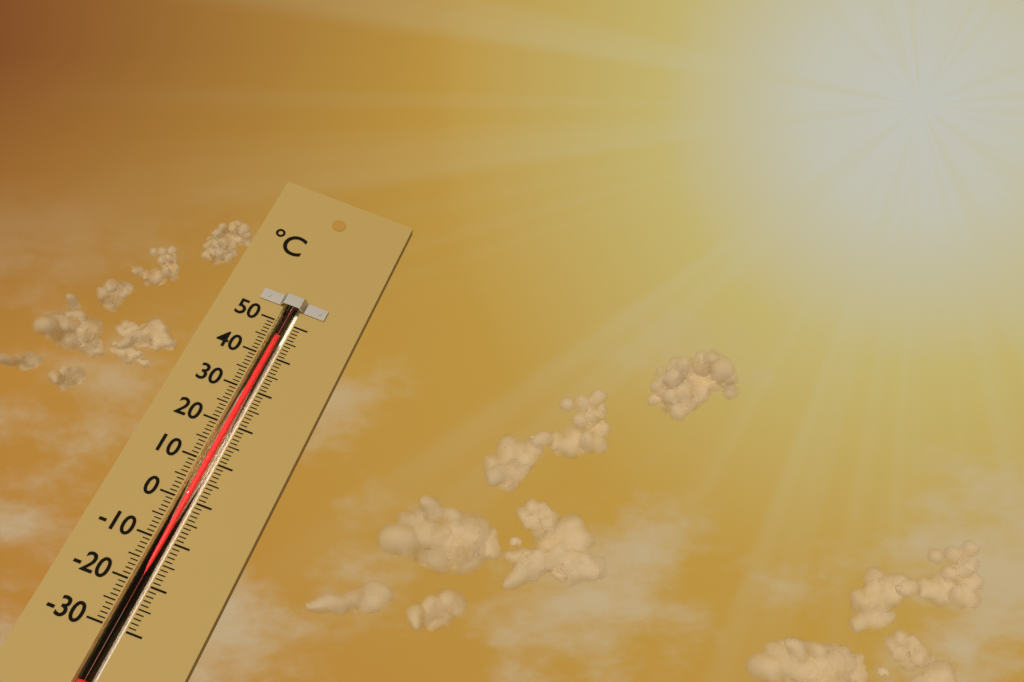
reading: 45 °C
